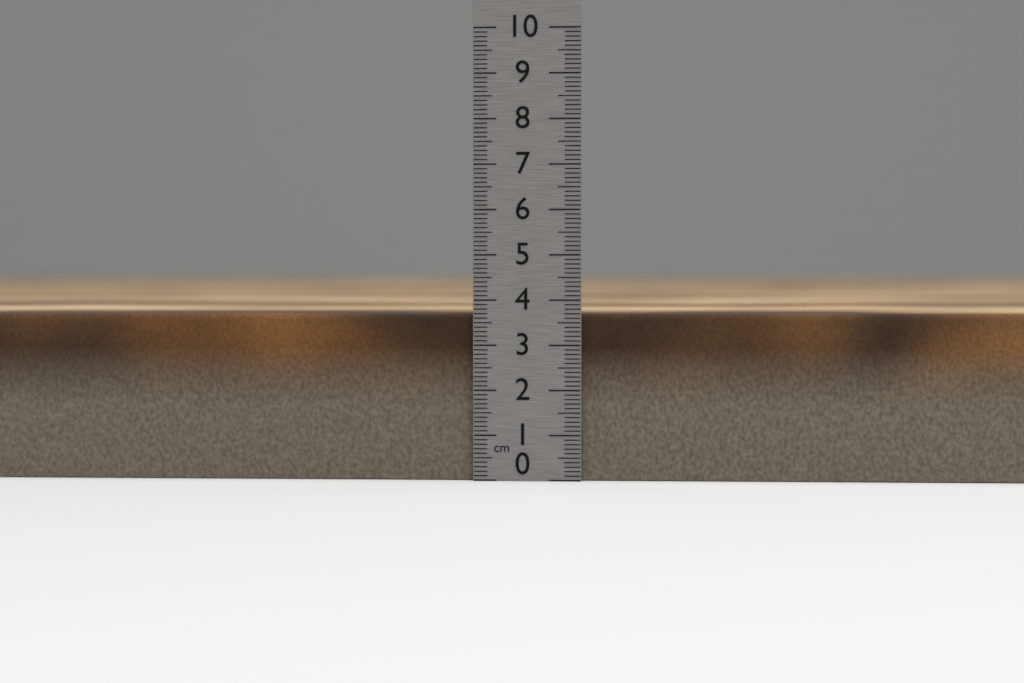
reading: 3.7 cm
